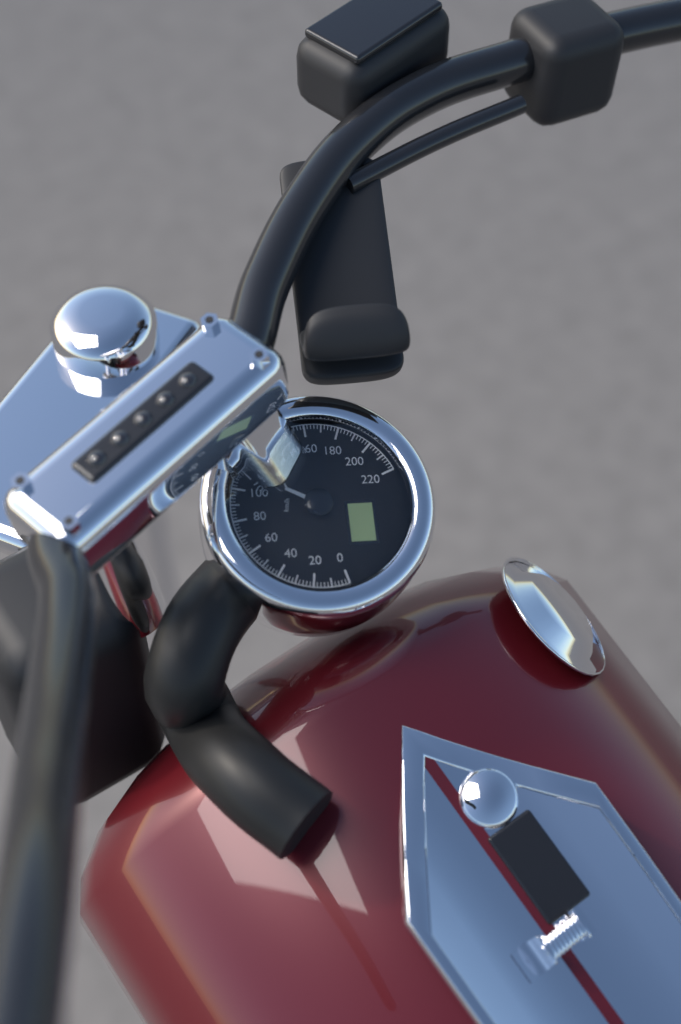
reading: 112 km/h
